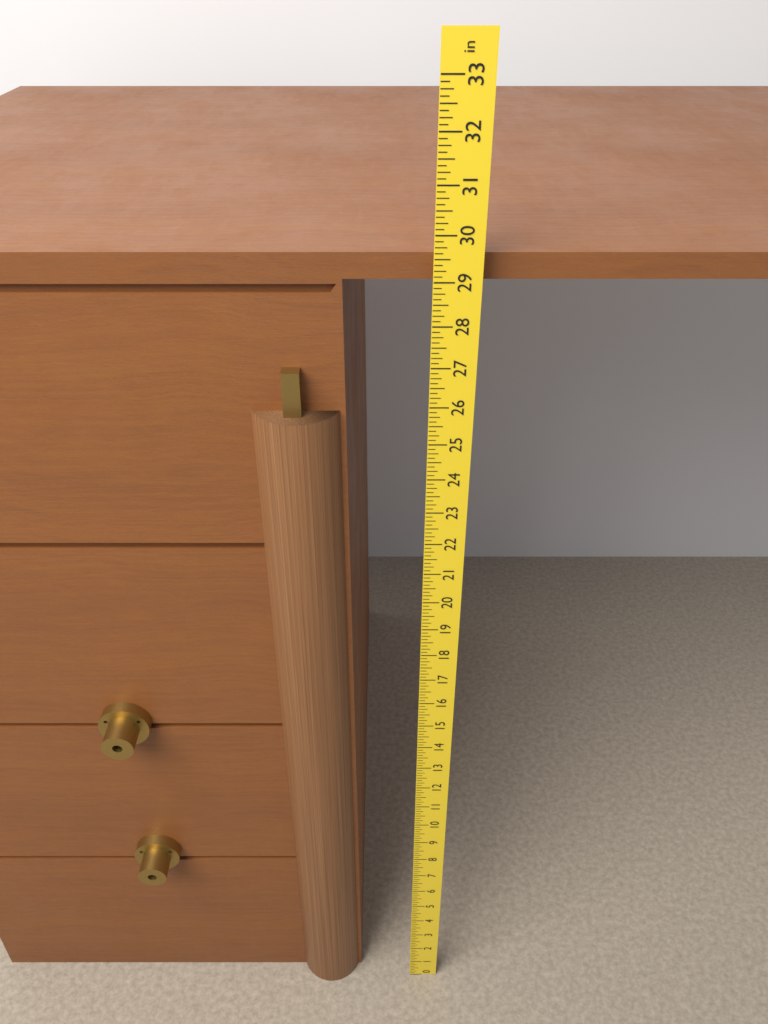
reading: 29.500 in
